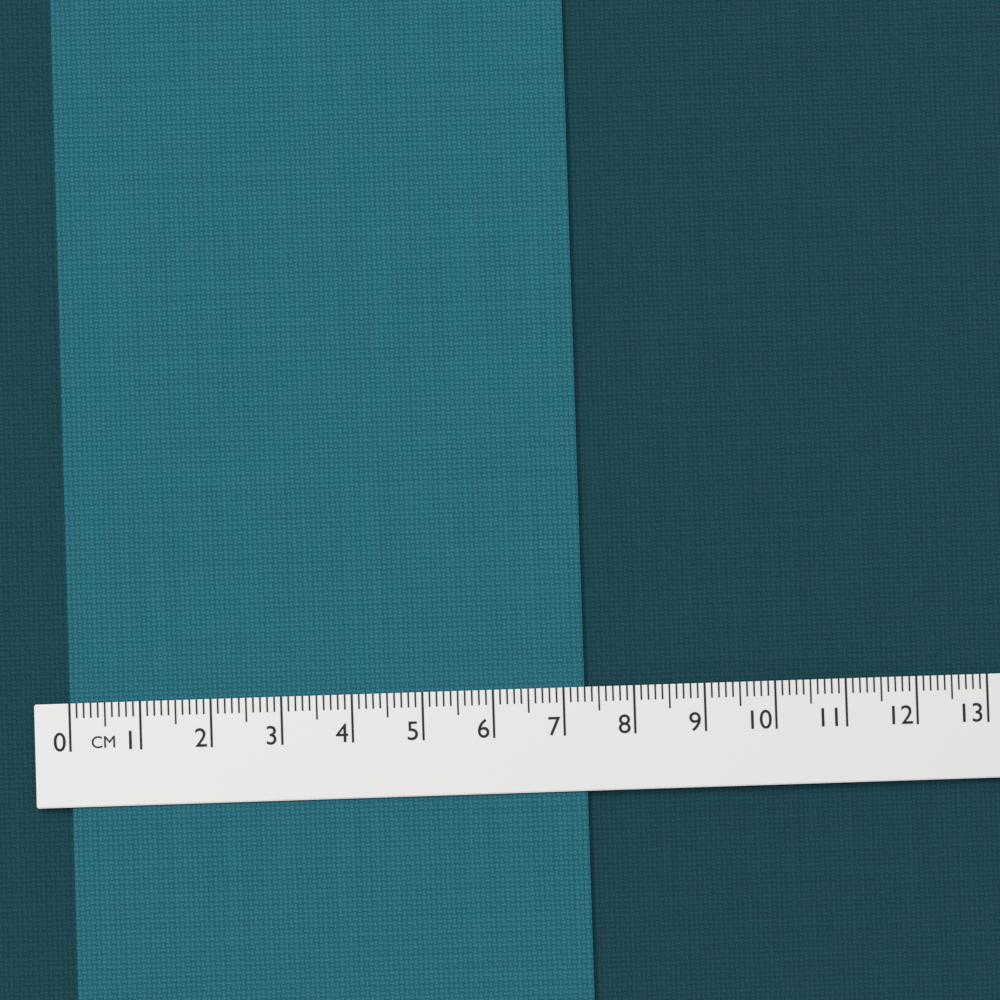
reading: 7.3 cm
